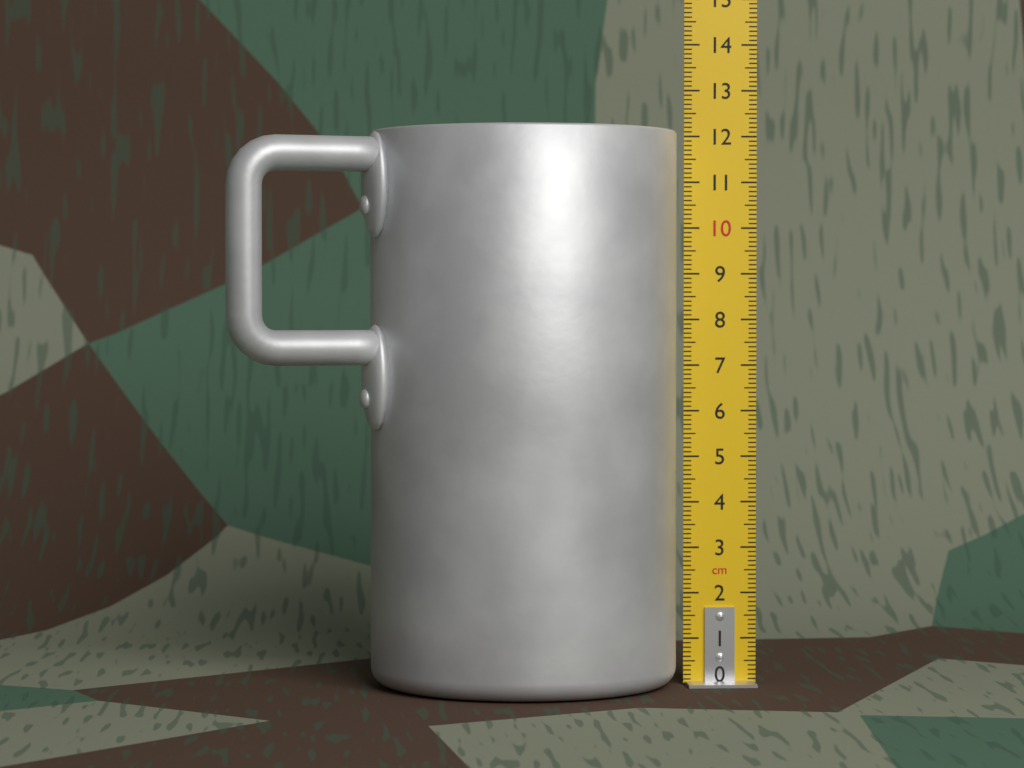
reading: 12.1 cm
